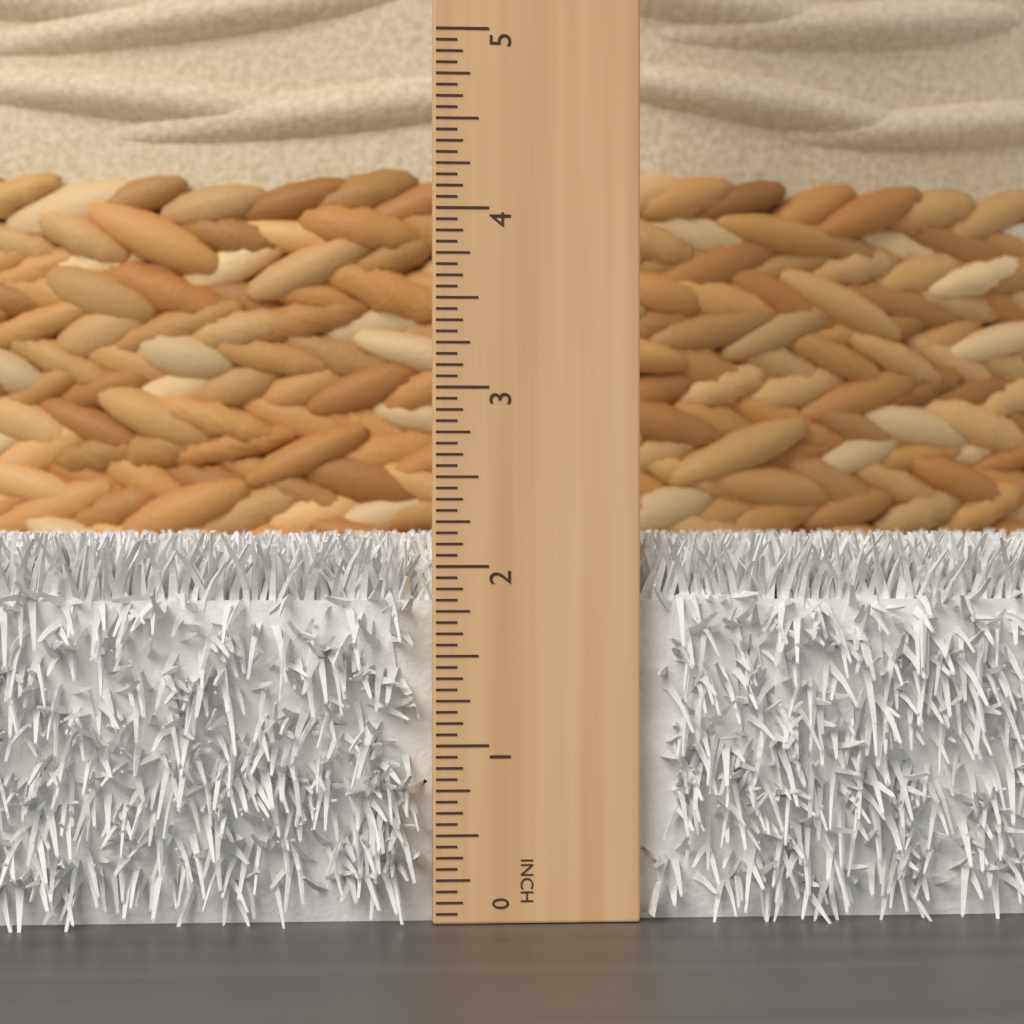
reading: 2.1875 in
